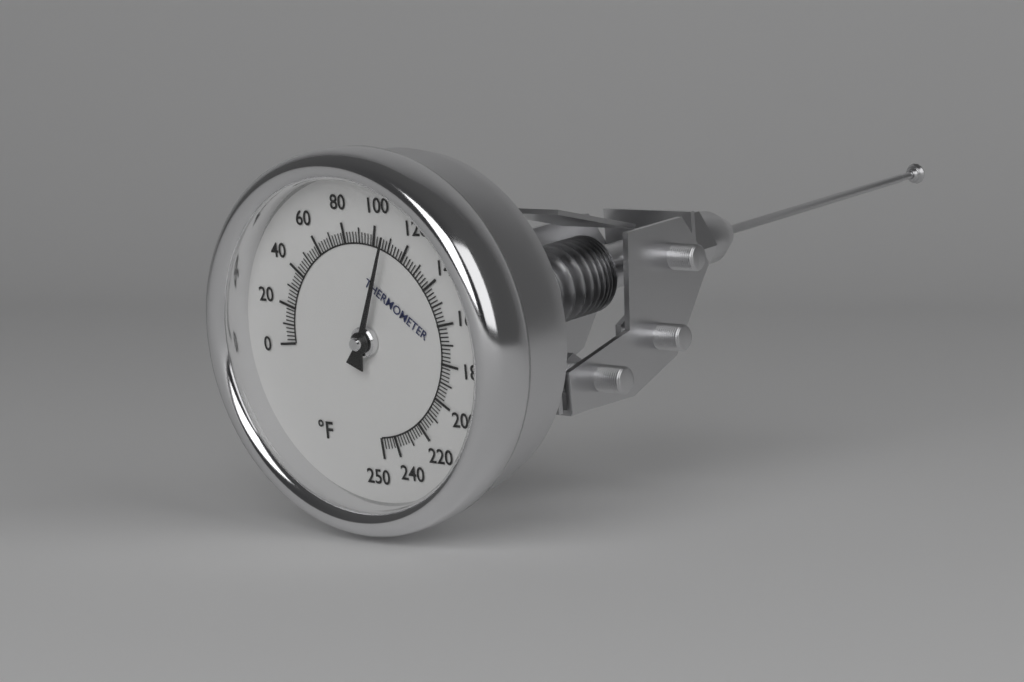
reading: 108 °F
